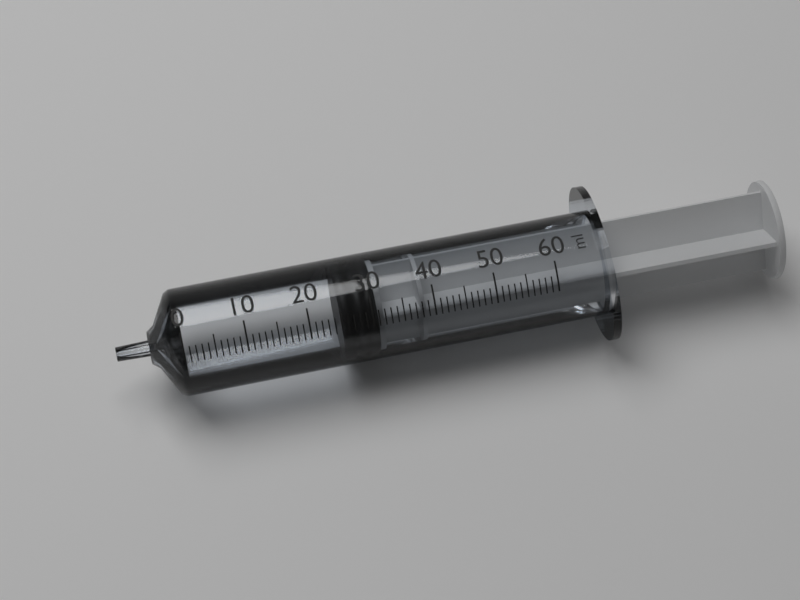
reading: 25 ml
